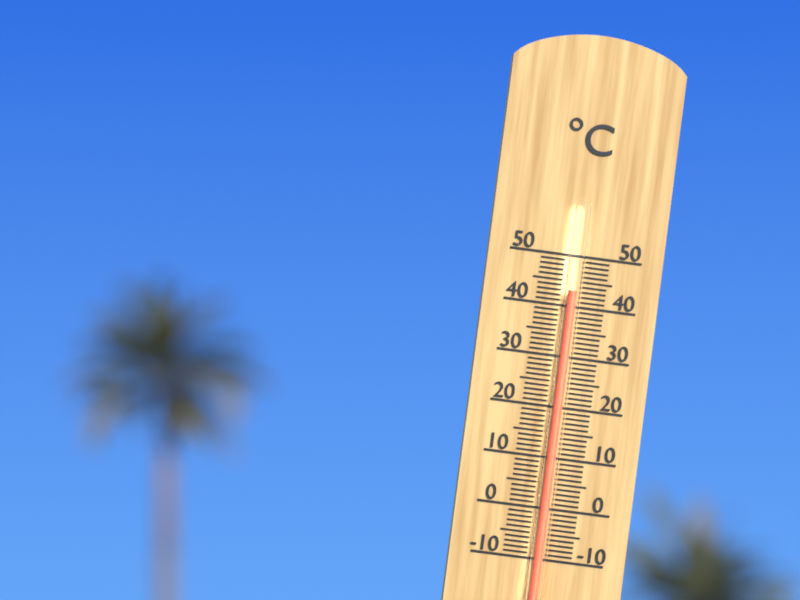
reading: 43 °C
